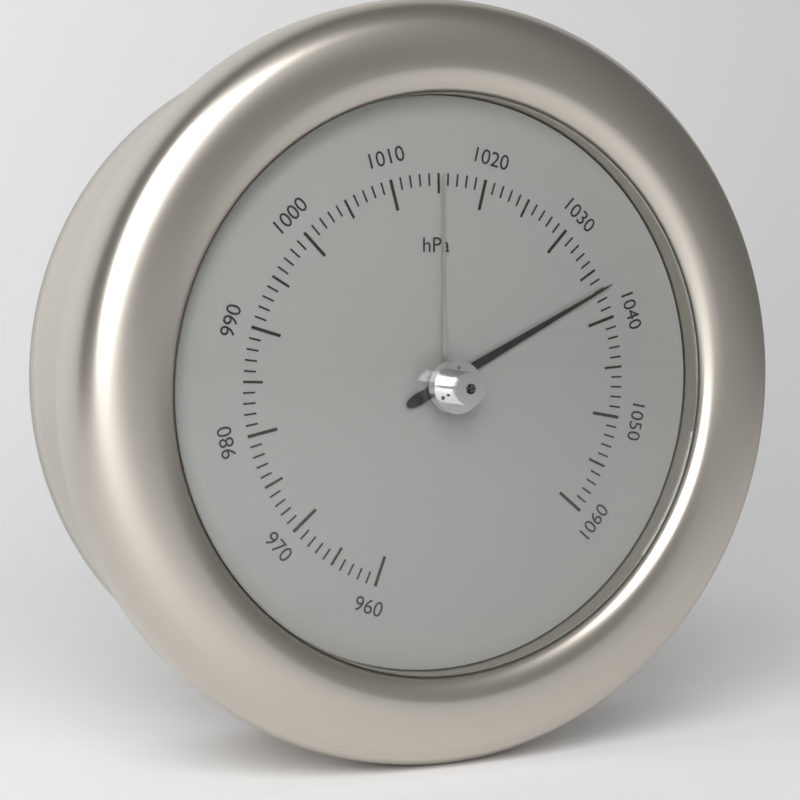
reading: 1037 hPa
